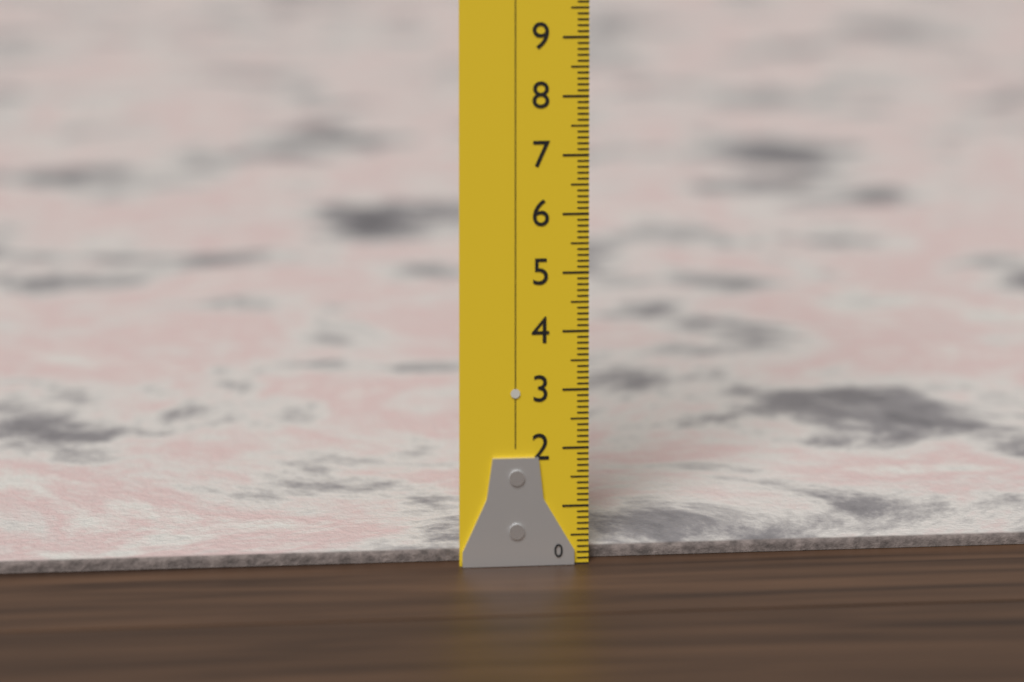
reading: 0.2 (no unit)
